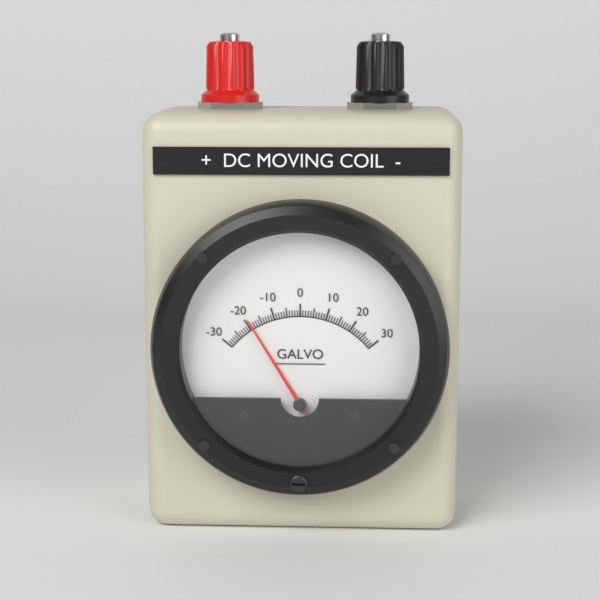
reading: -19 (no unit)
